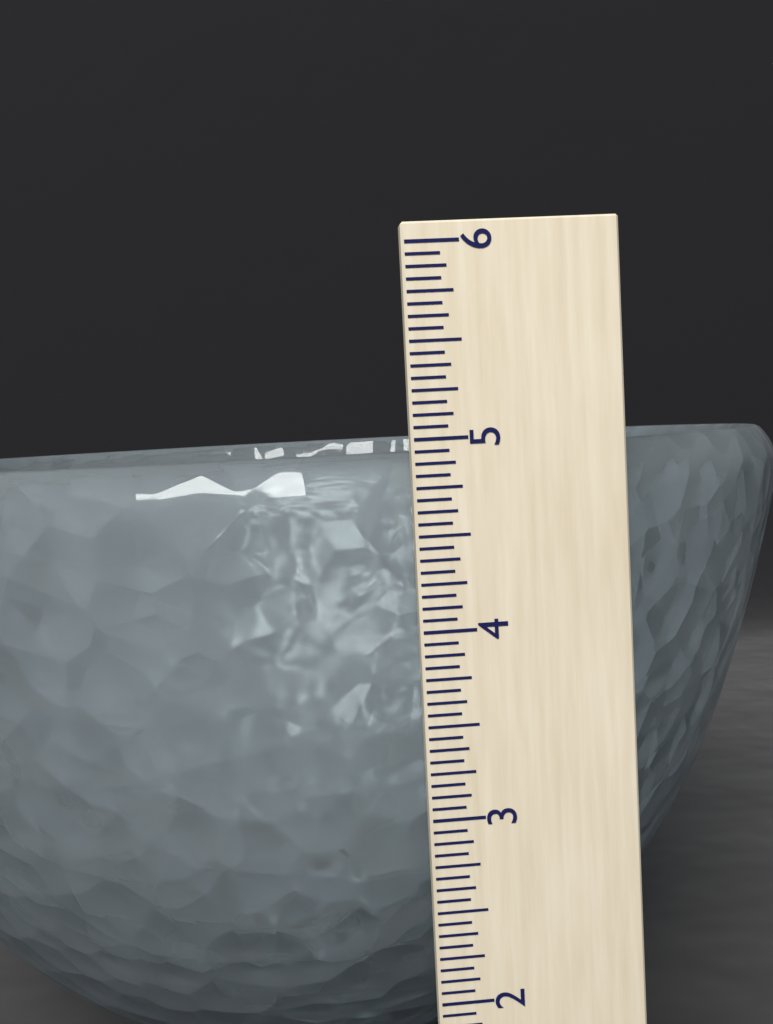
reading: 4.9375 (no unit)
